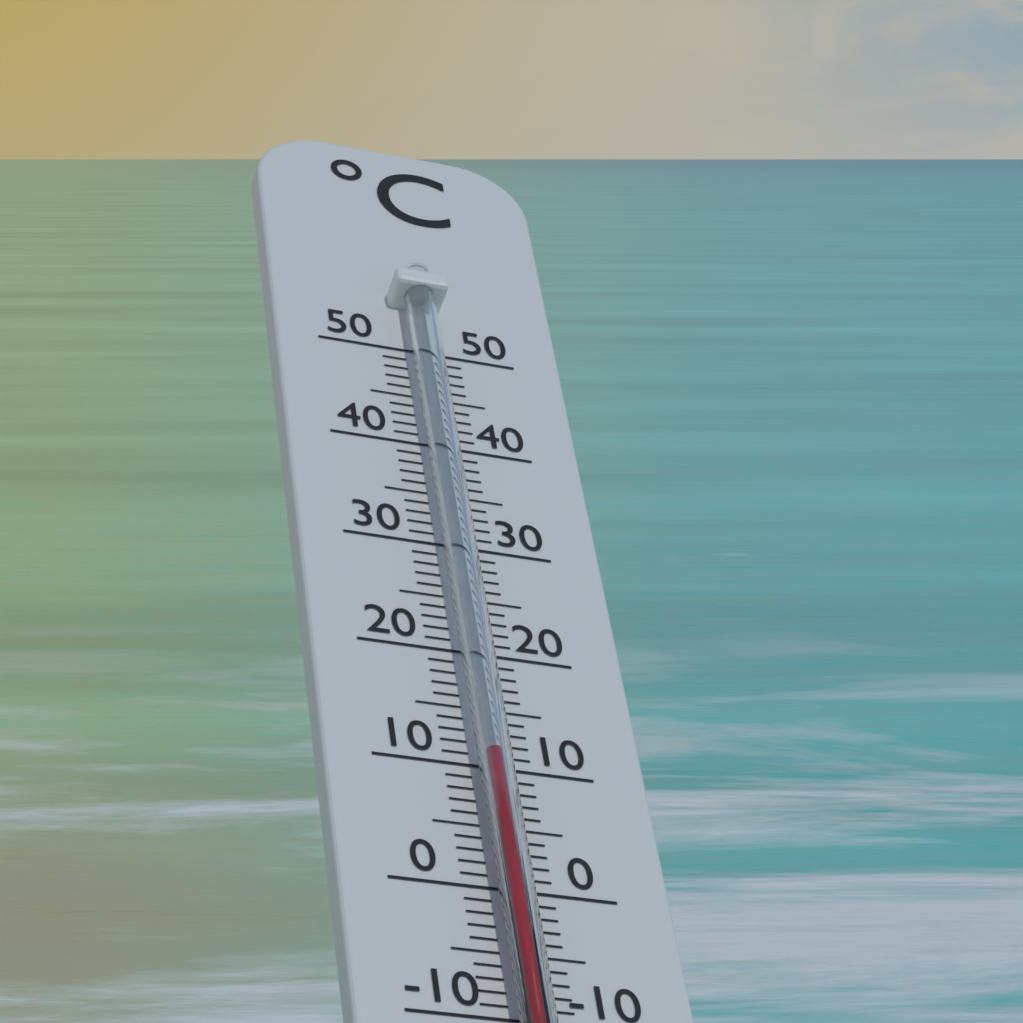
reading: 10 °C
